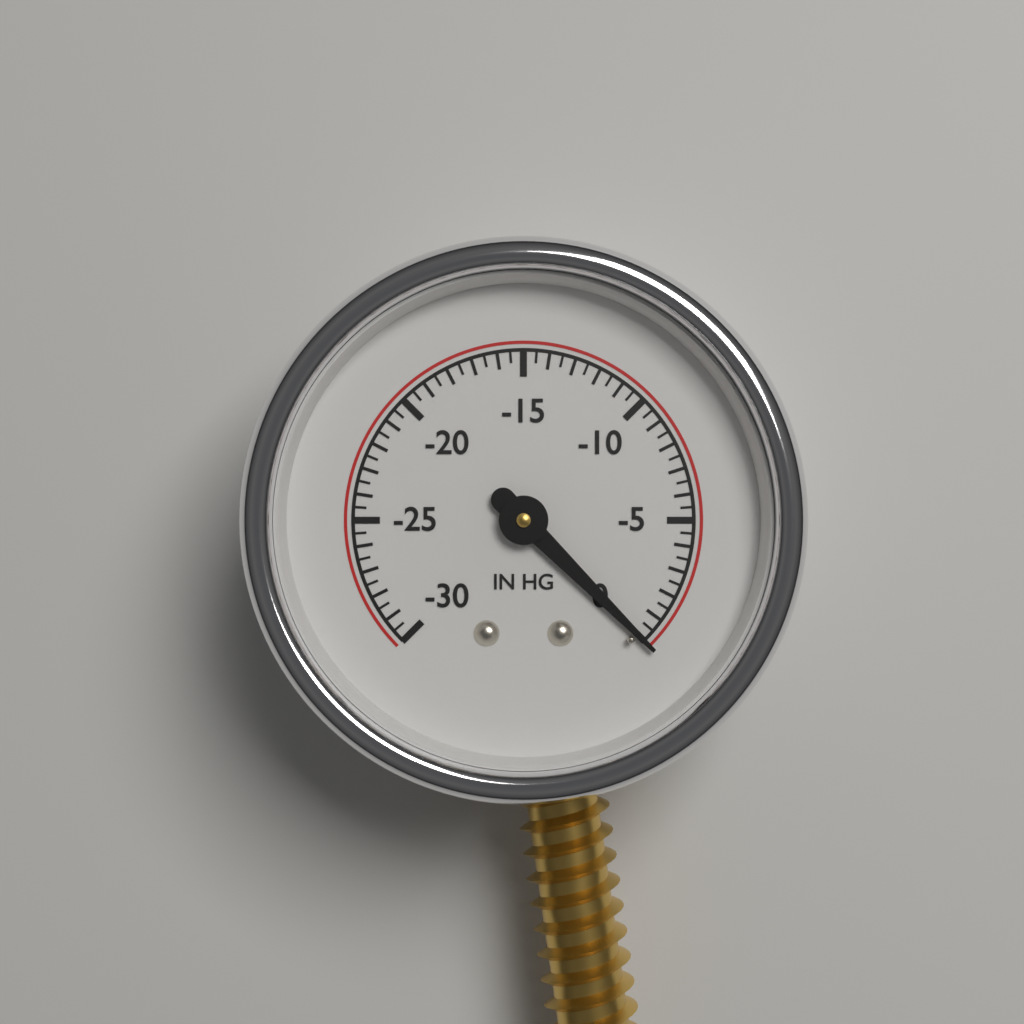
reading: 0.0 inHg
